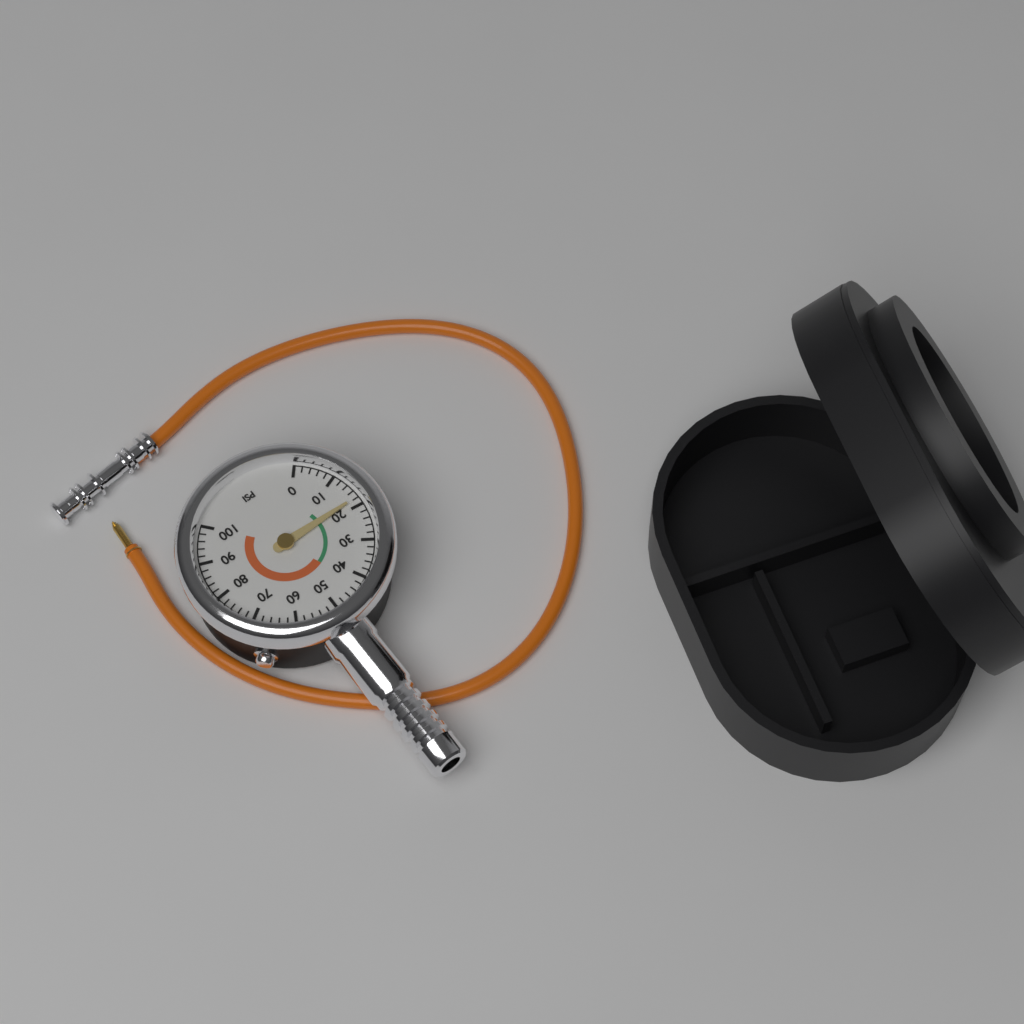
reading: 18 psi
